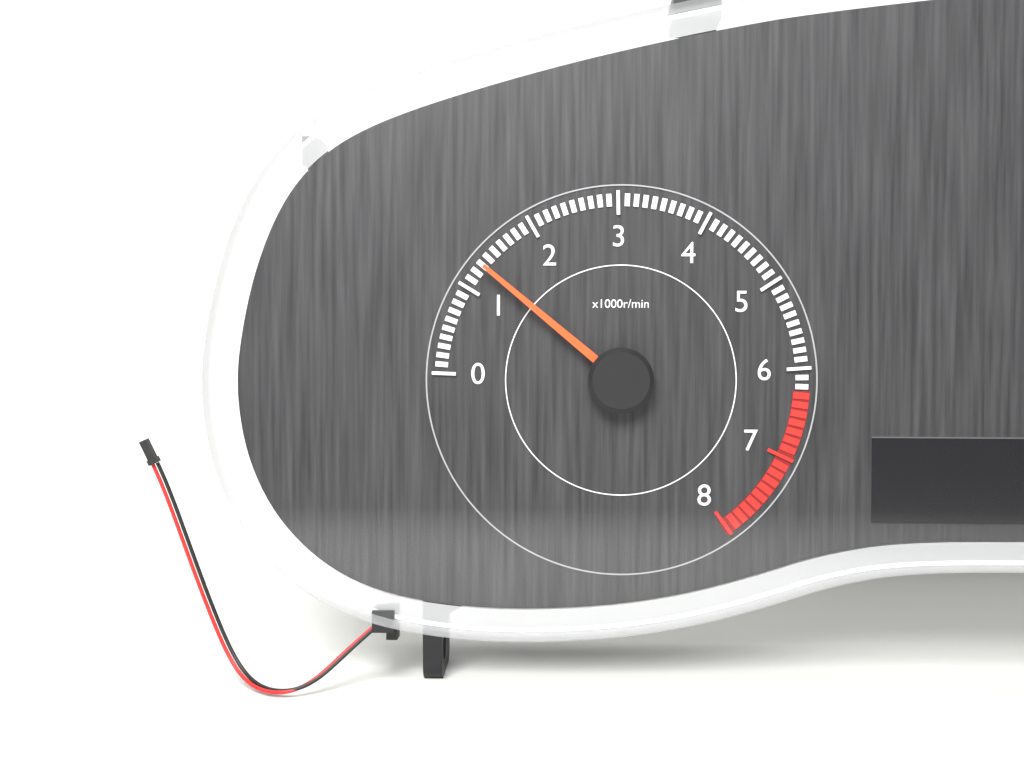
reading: 1300 r/min
